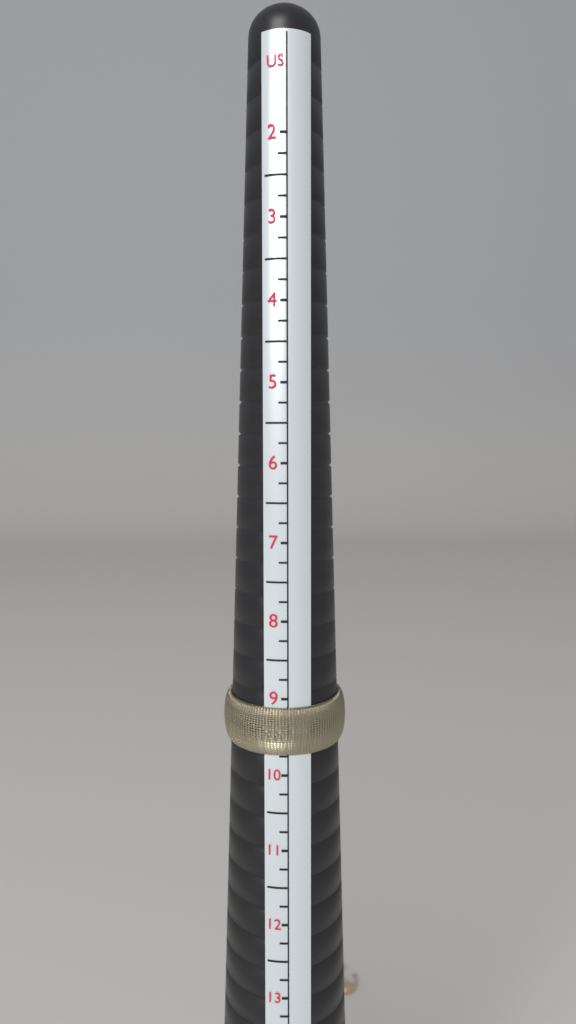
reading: 9.75 US
